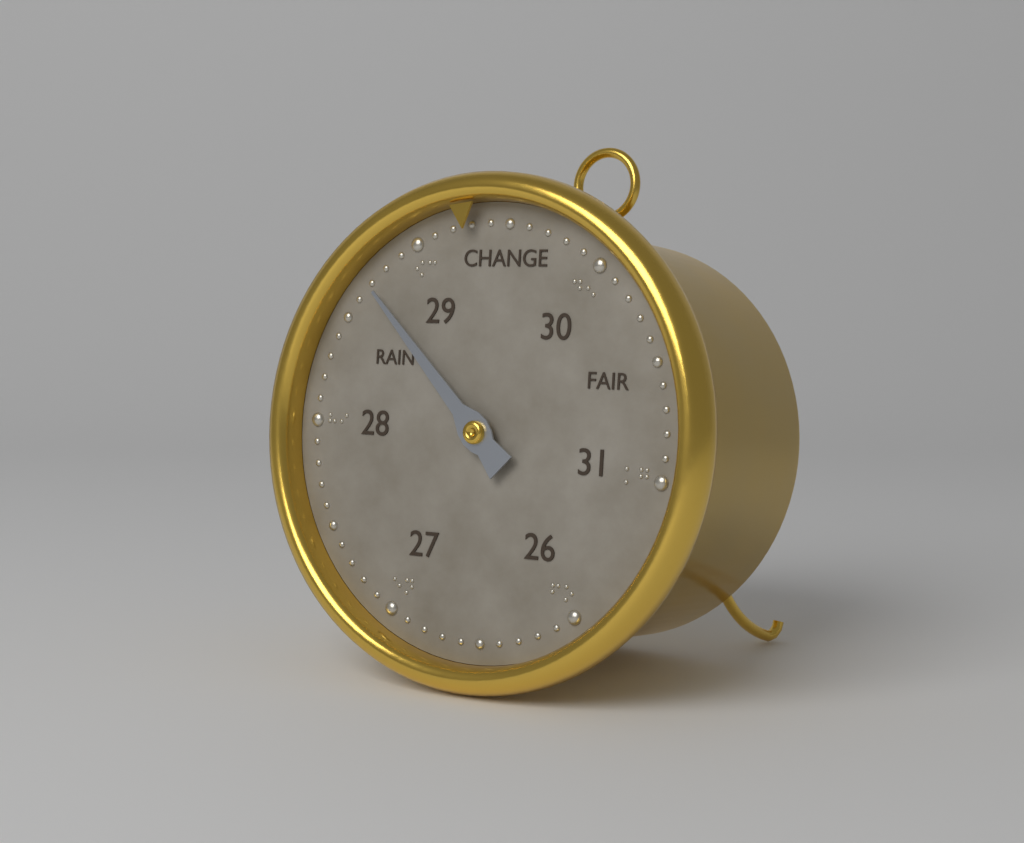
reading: 28.7 (no unit)
